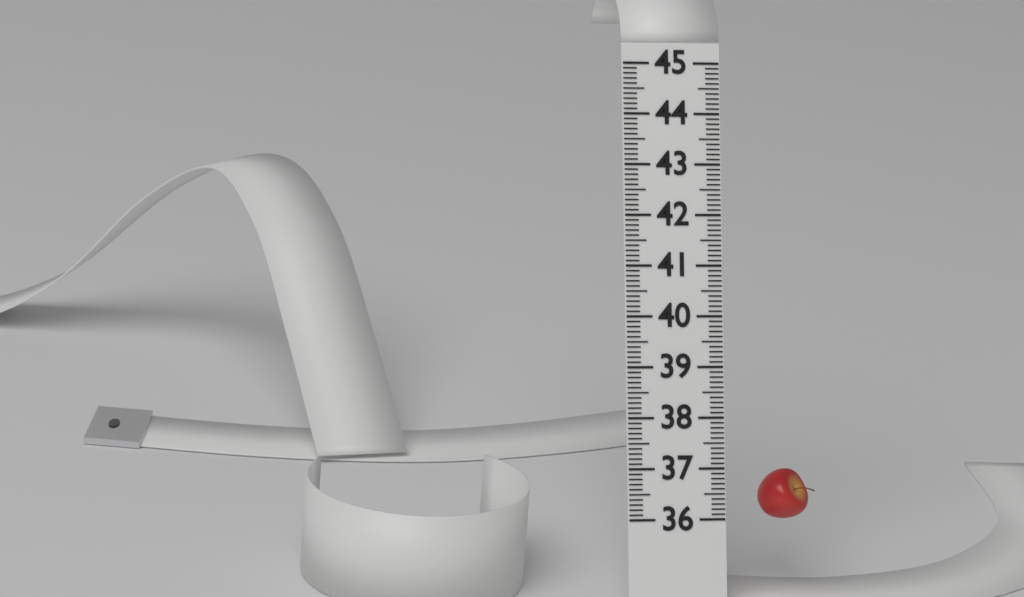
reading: 37.0 (no unit)
